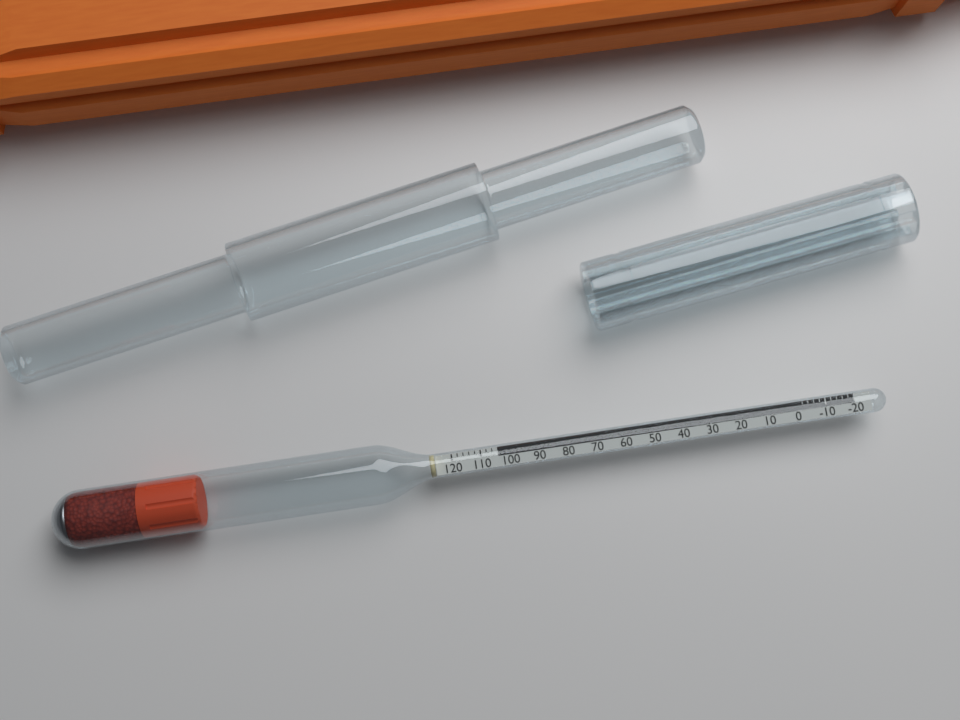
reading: 104 (no unit)
